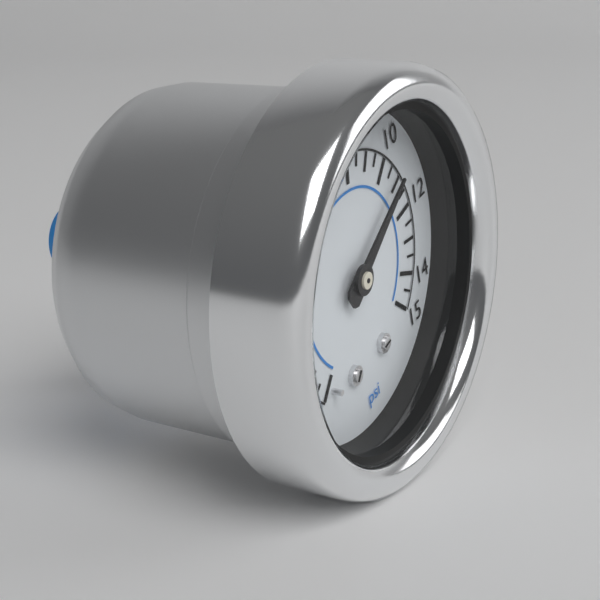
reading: 11.0 psi
